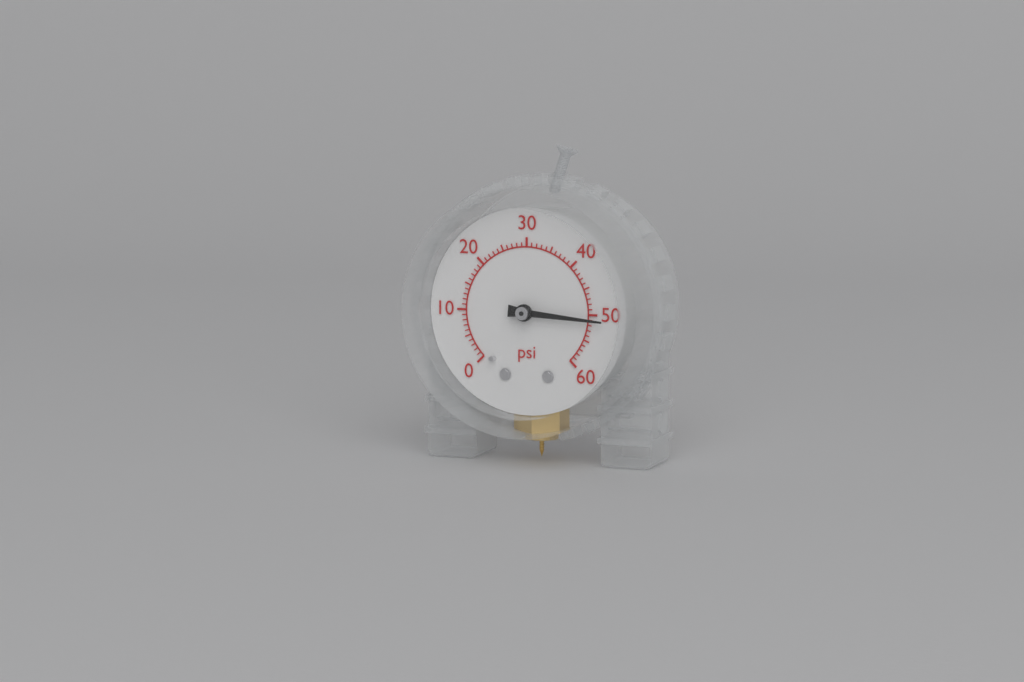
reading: 51 psi
